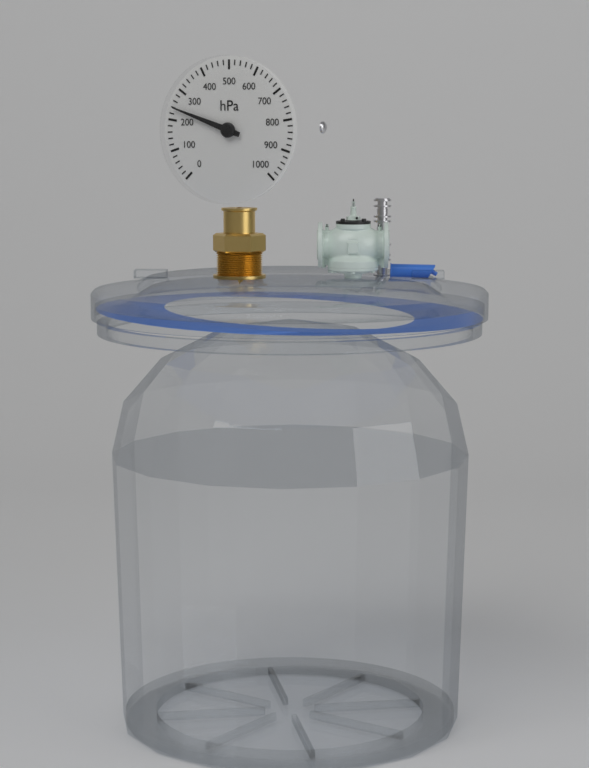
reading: 240 hPa
